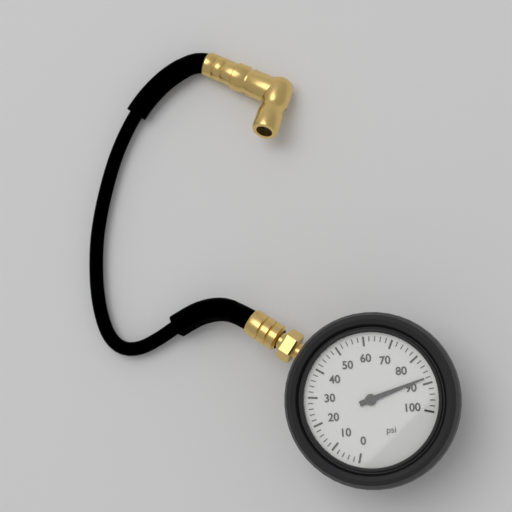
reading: 88 psi
